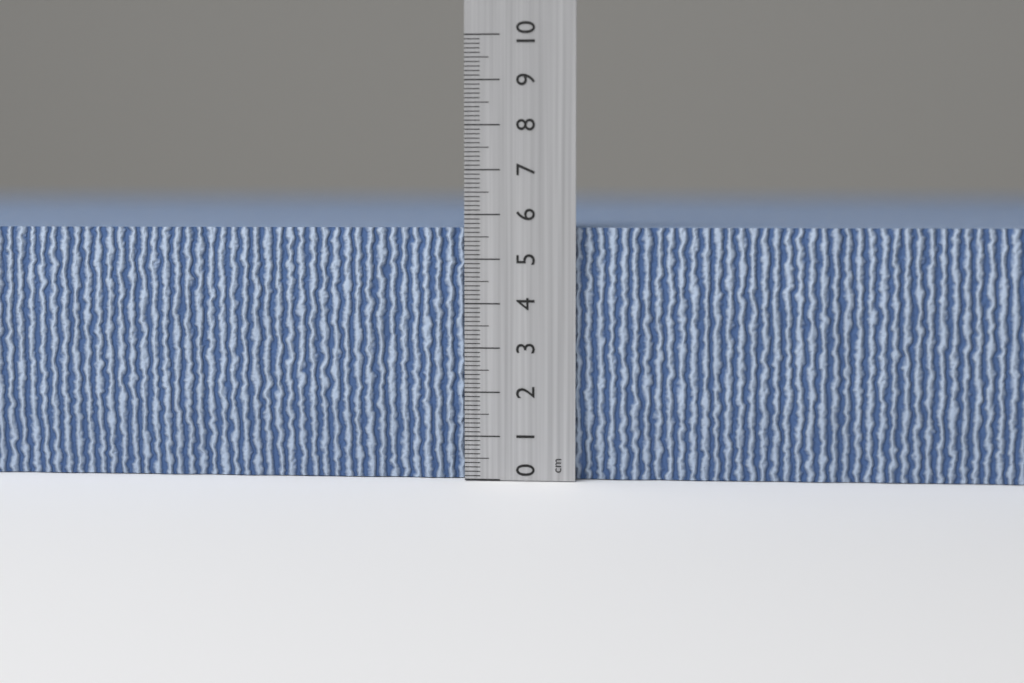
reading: 5.7 cm
